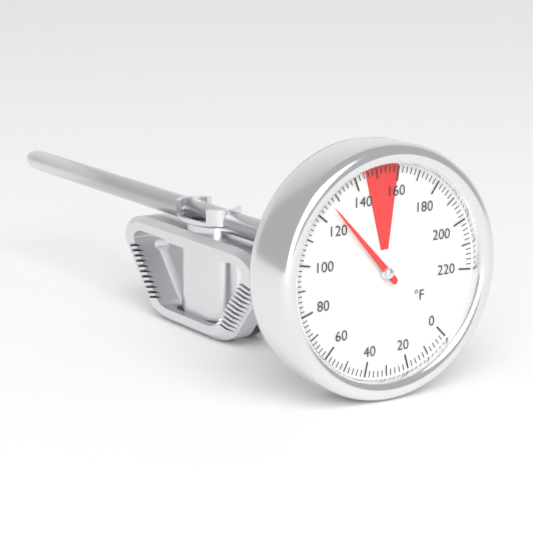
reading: 126 °F
